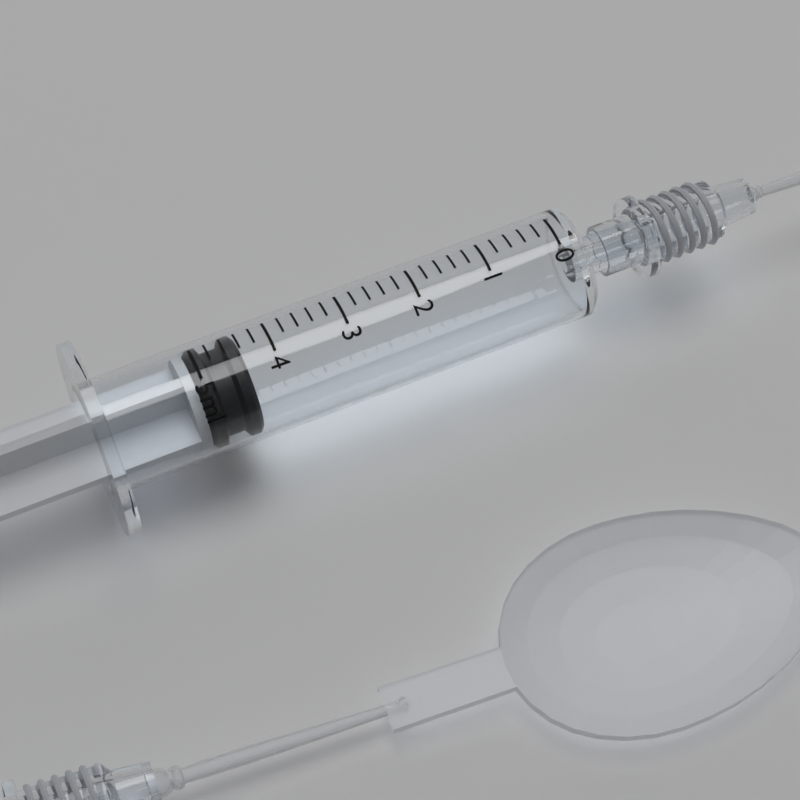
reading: 4.4 ml
